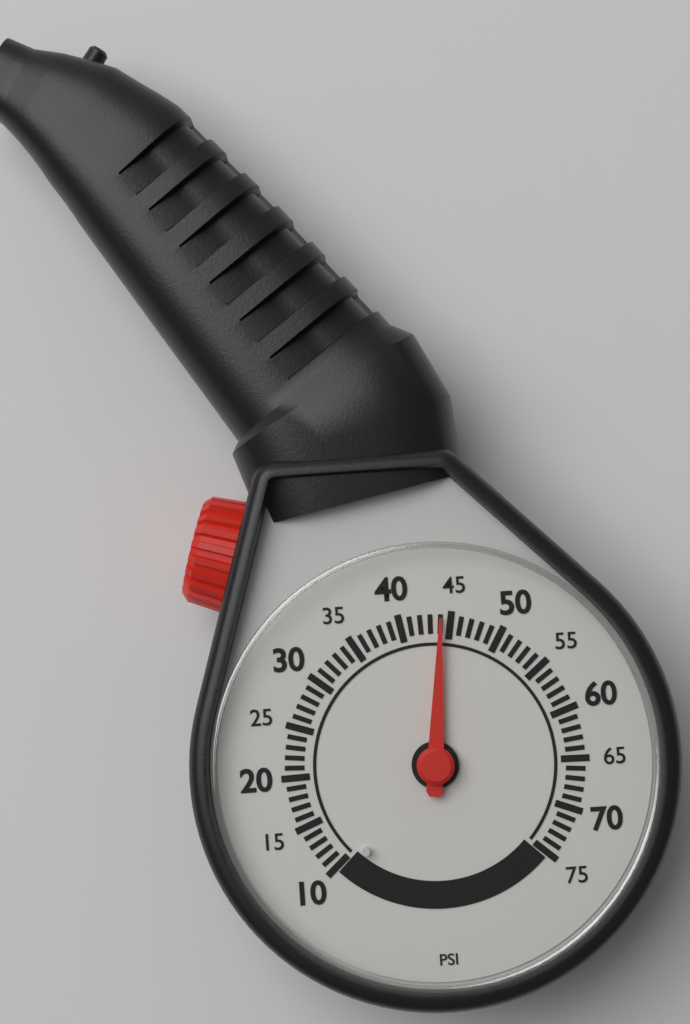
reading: 44 psi
